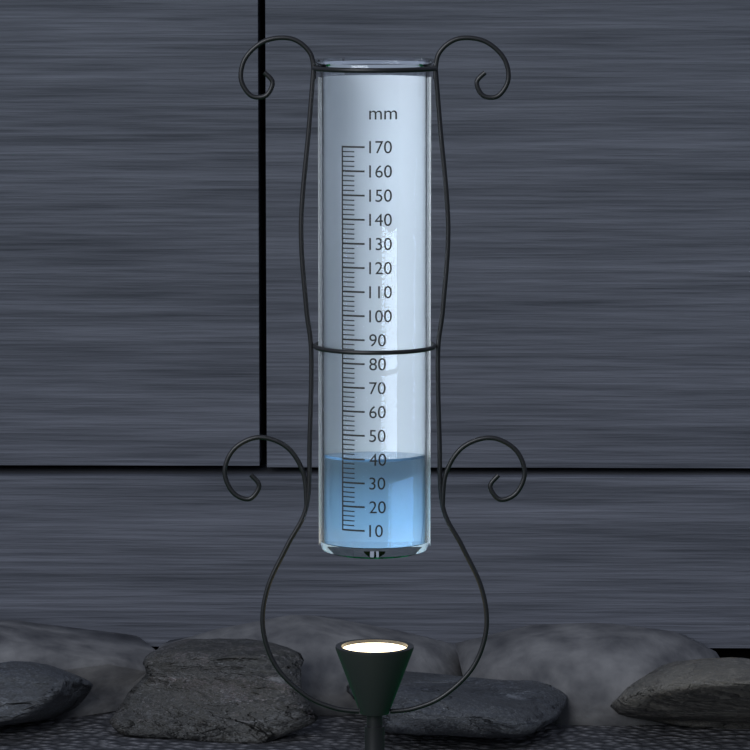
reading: 40 mm
